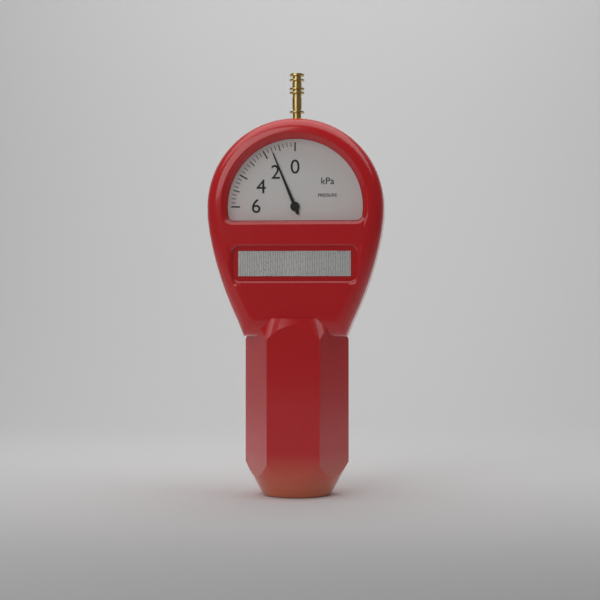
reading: 1.50 kPa
